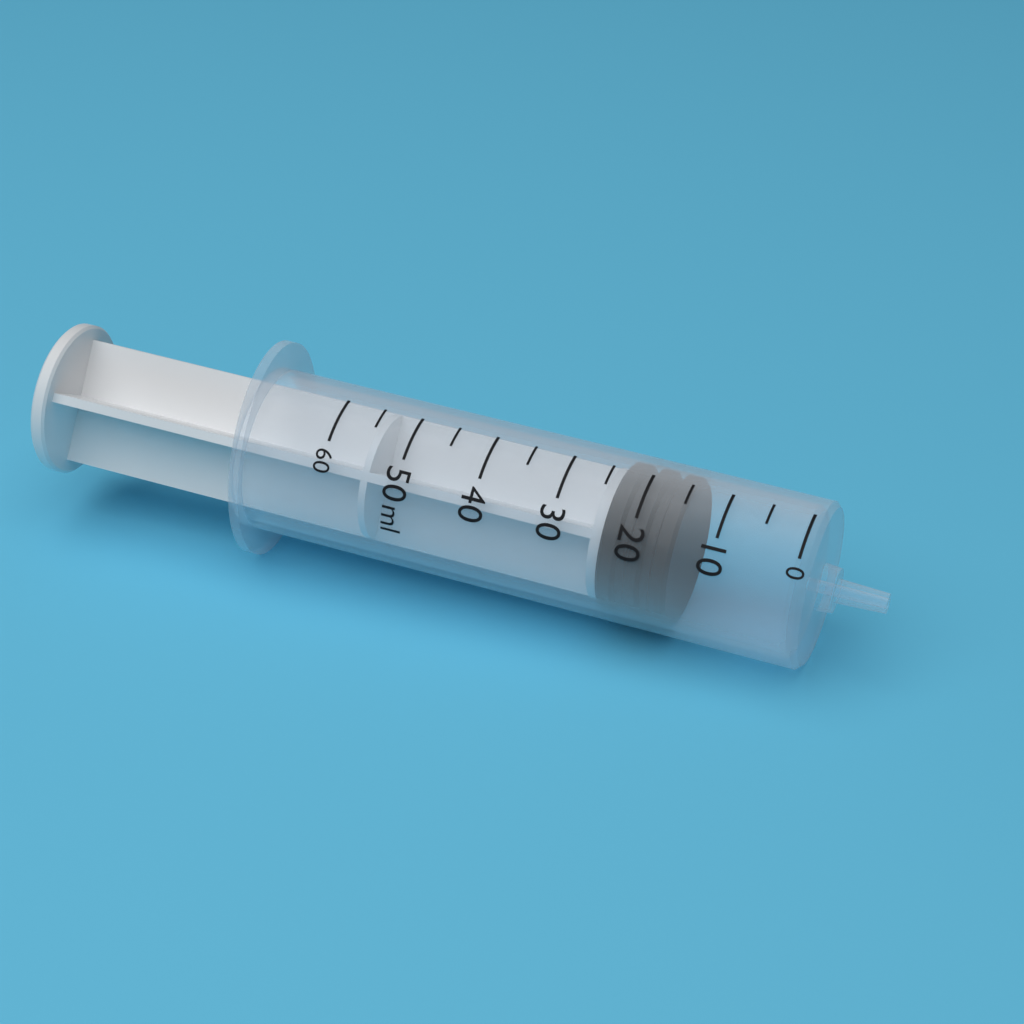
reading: 15 ml
